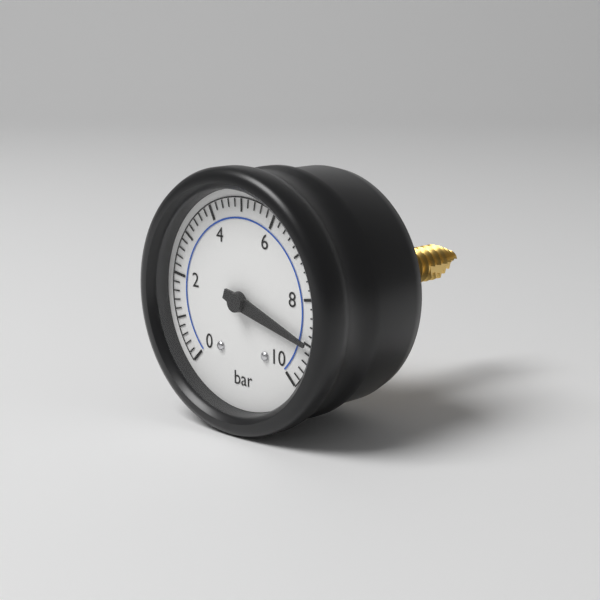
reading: 9.0 bar
